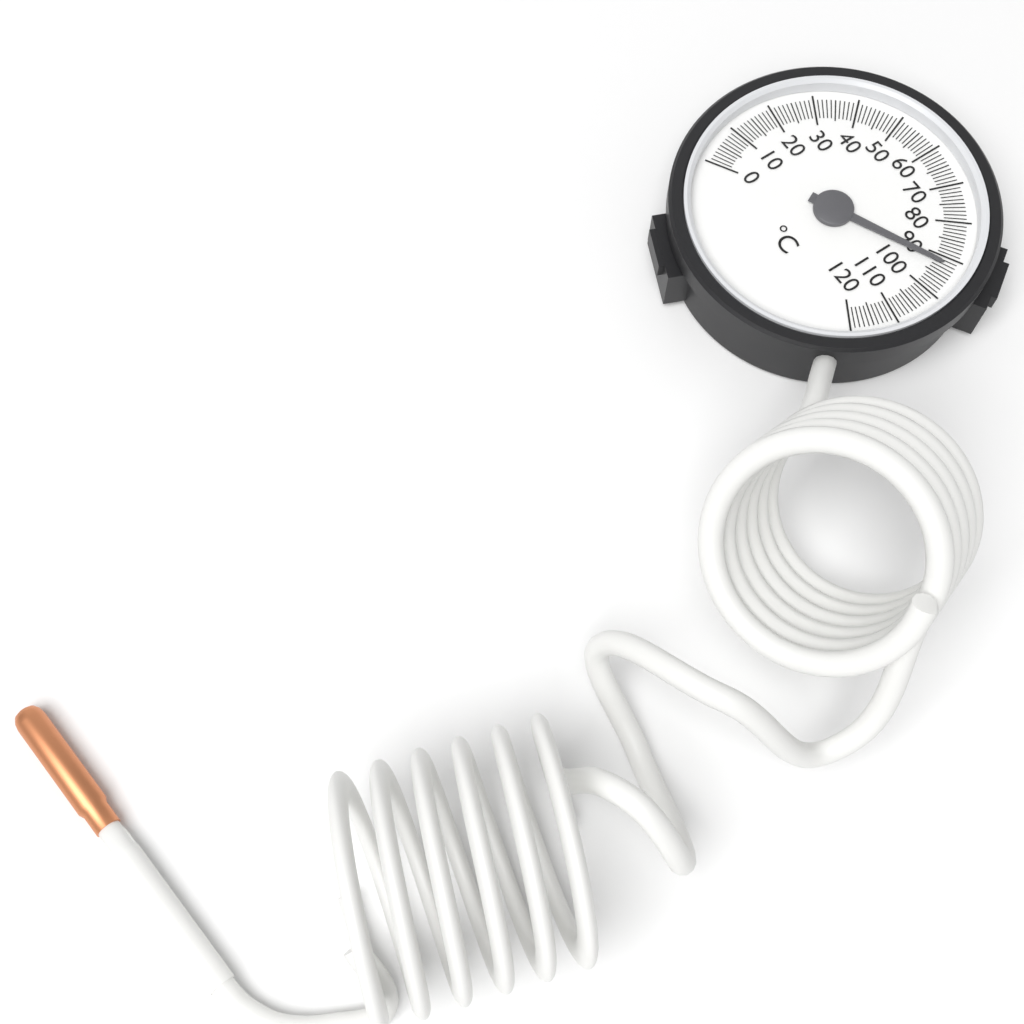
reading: 92 °C
